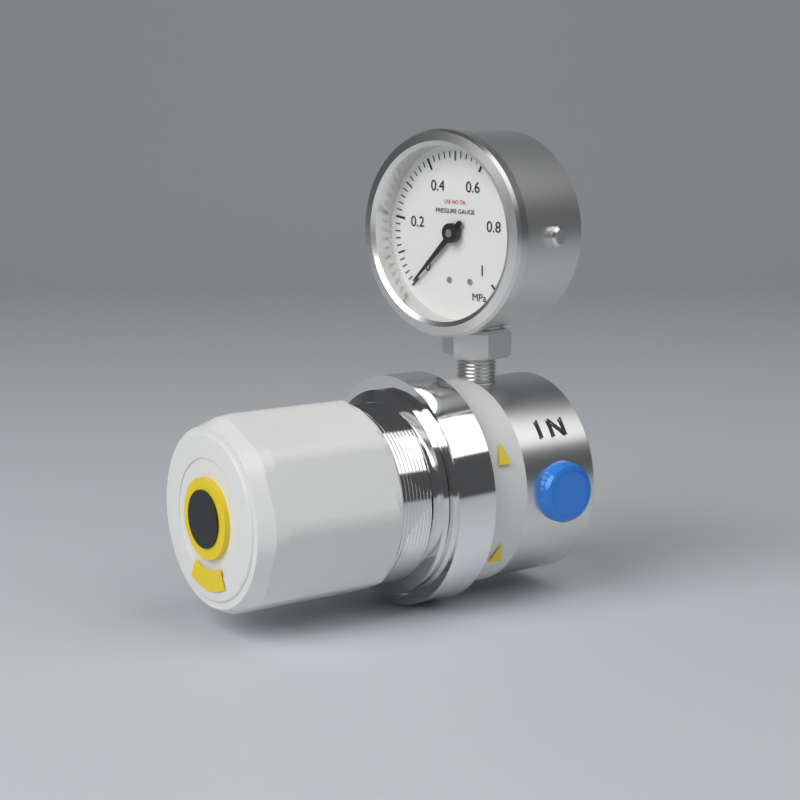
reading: 0.00 MPa
